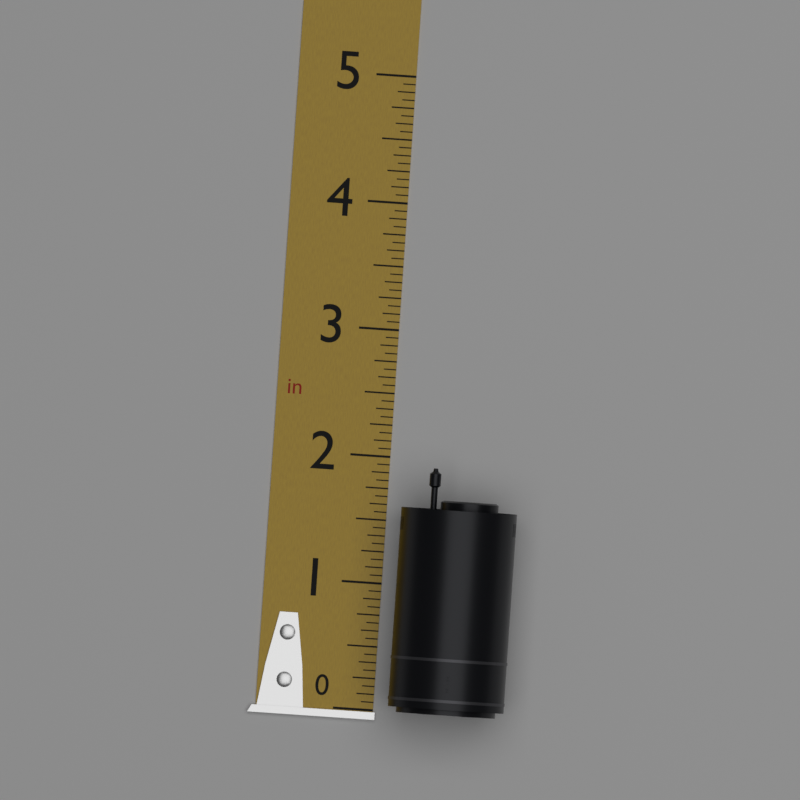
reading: 1.9375 in
